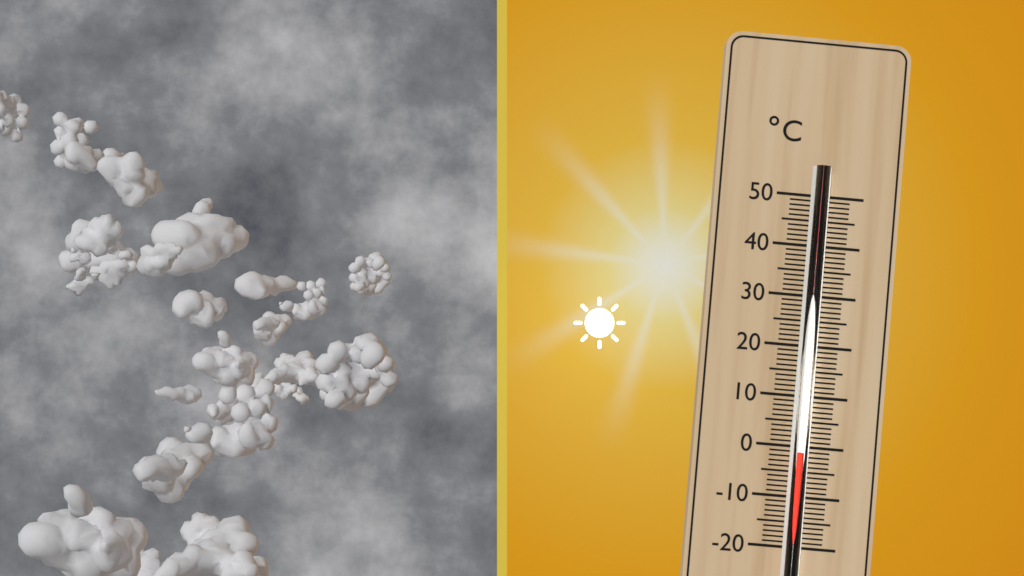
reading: -1 °C
